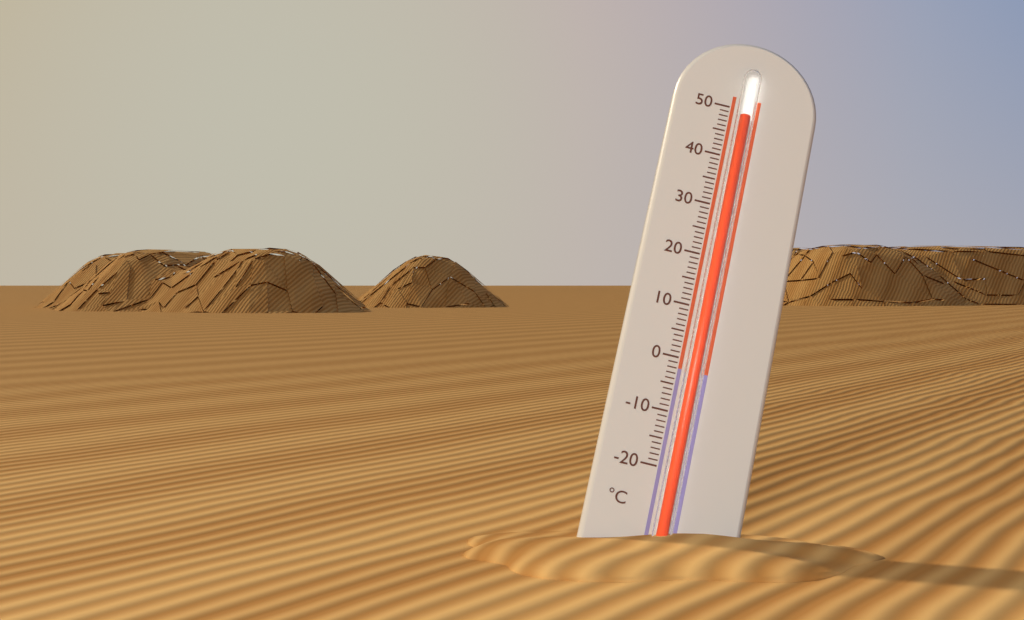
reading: 48 °C
